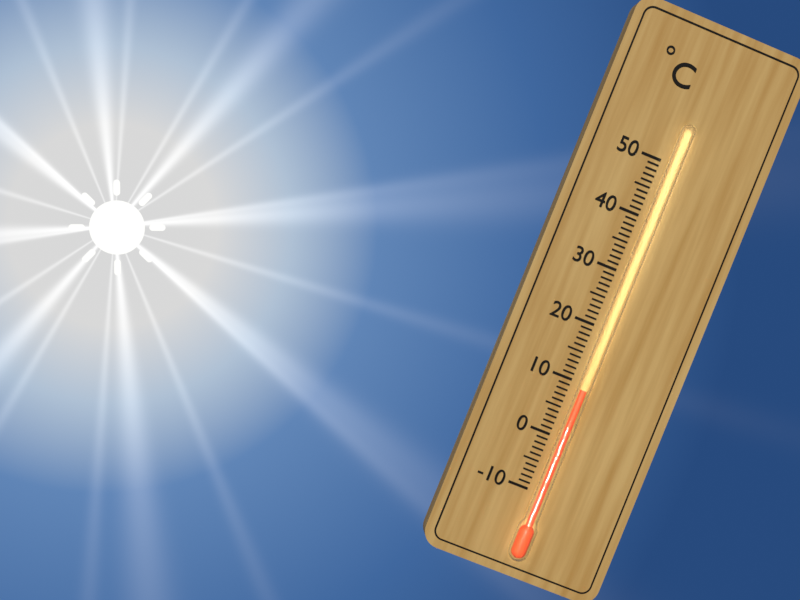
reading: 9 °C
